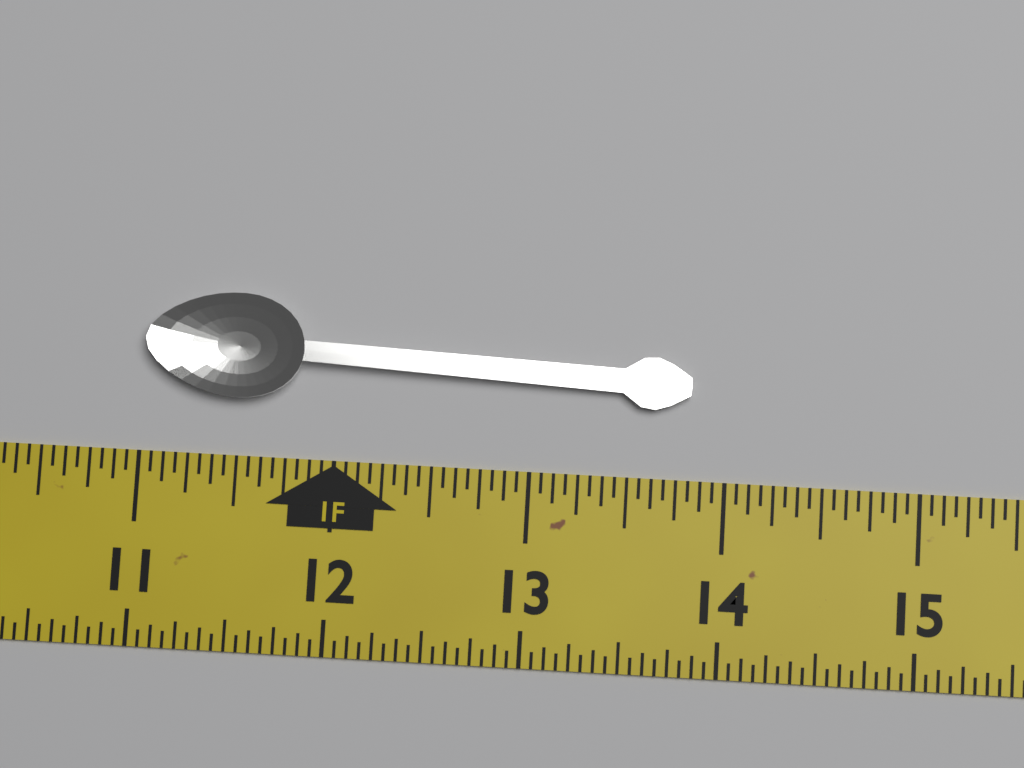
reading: 13.8125 in
